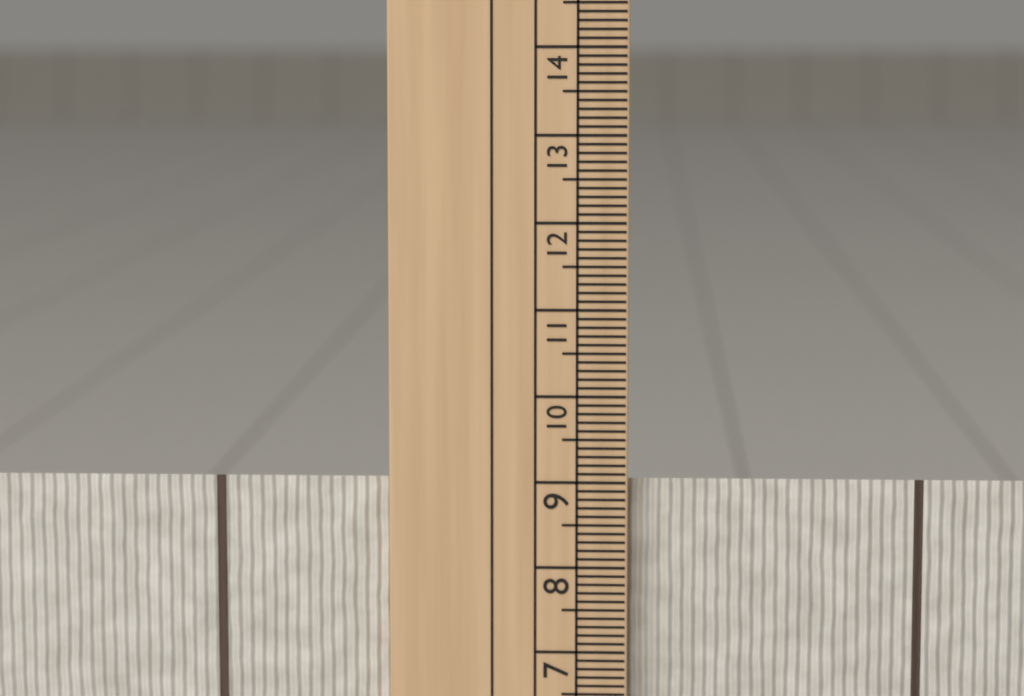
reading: 9.0 cm
